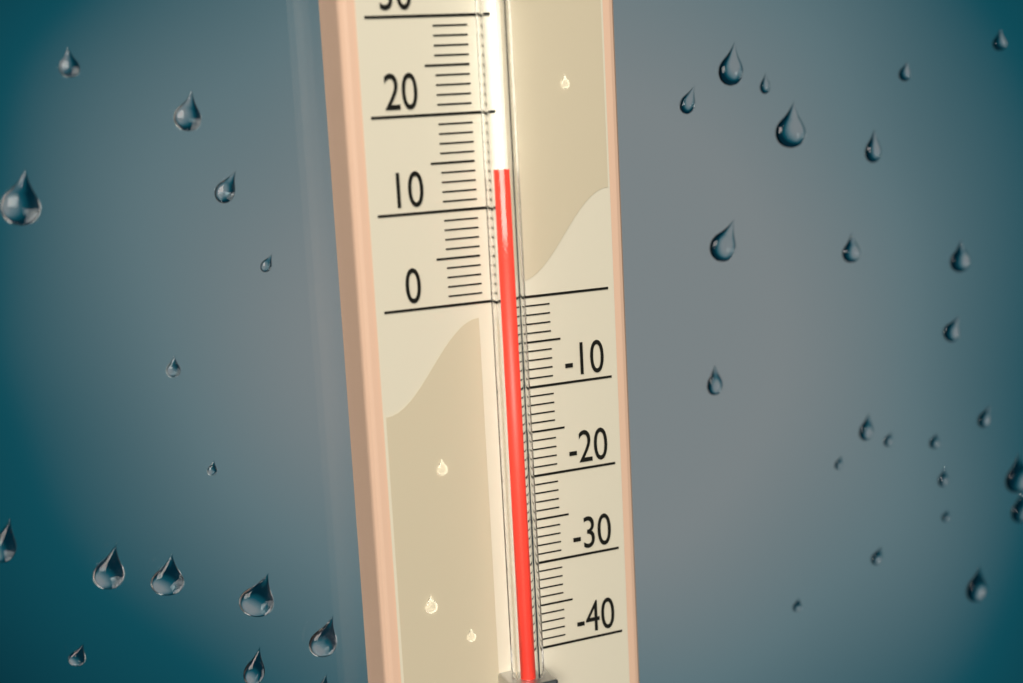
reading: 14 (no unit)
